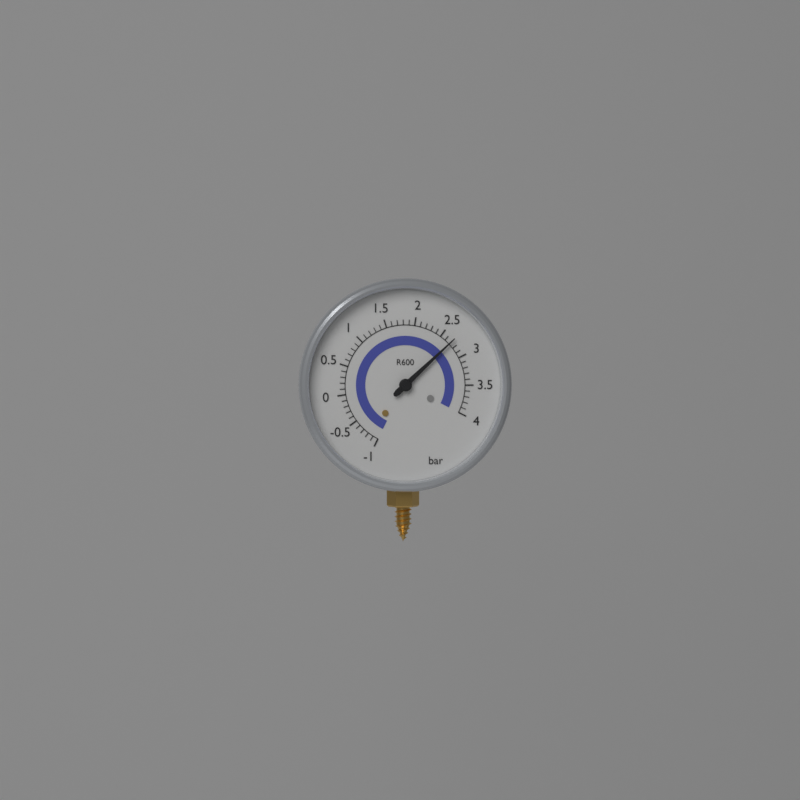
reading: 2.7 bar
